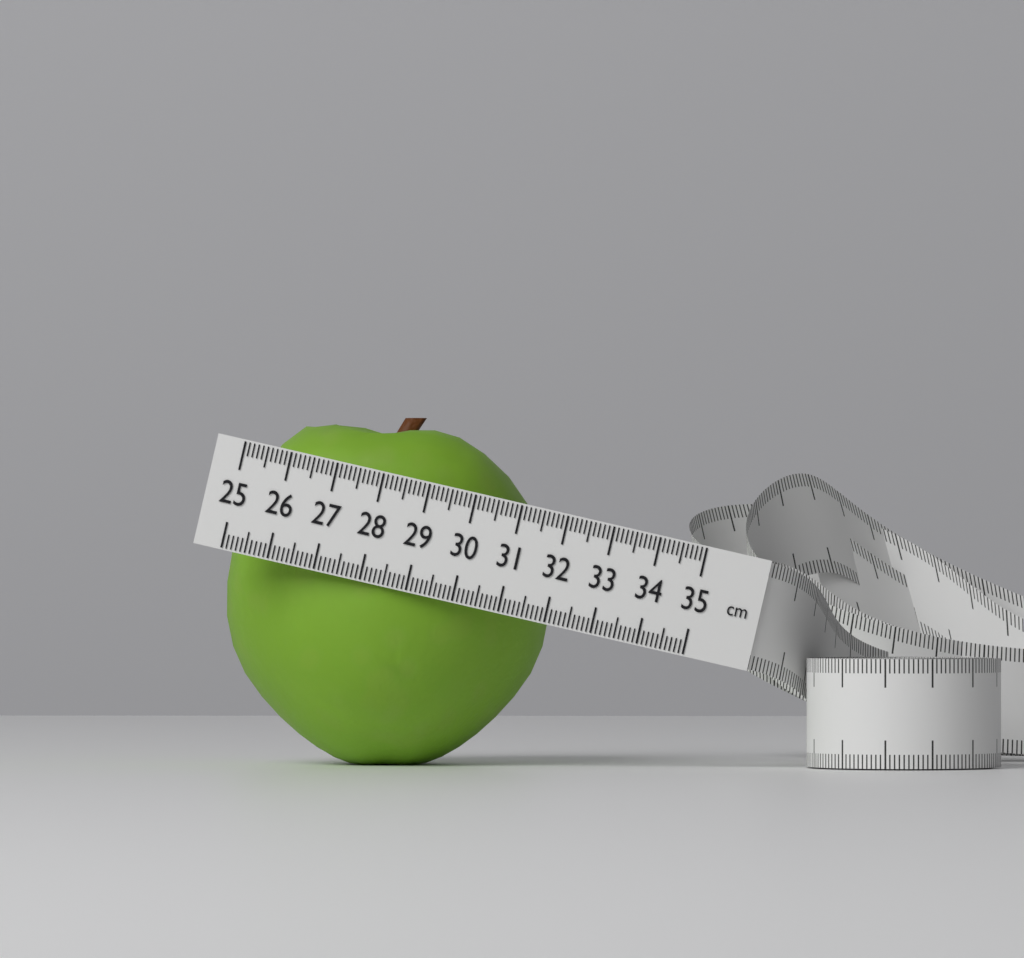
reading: 32.0 cm
